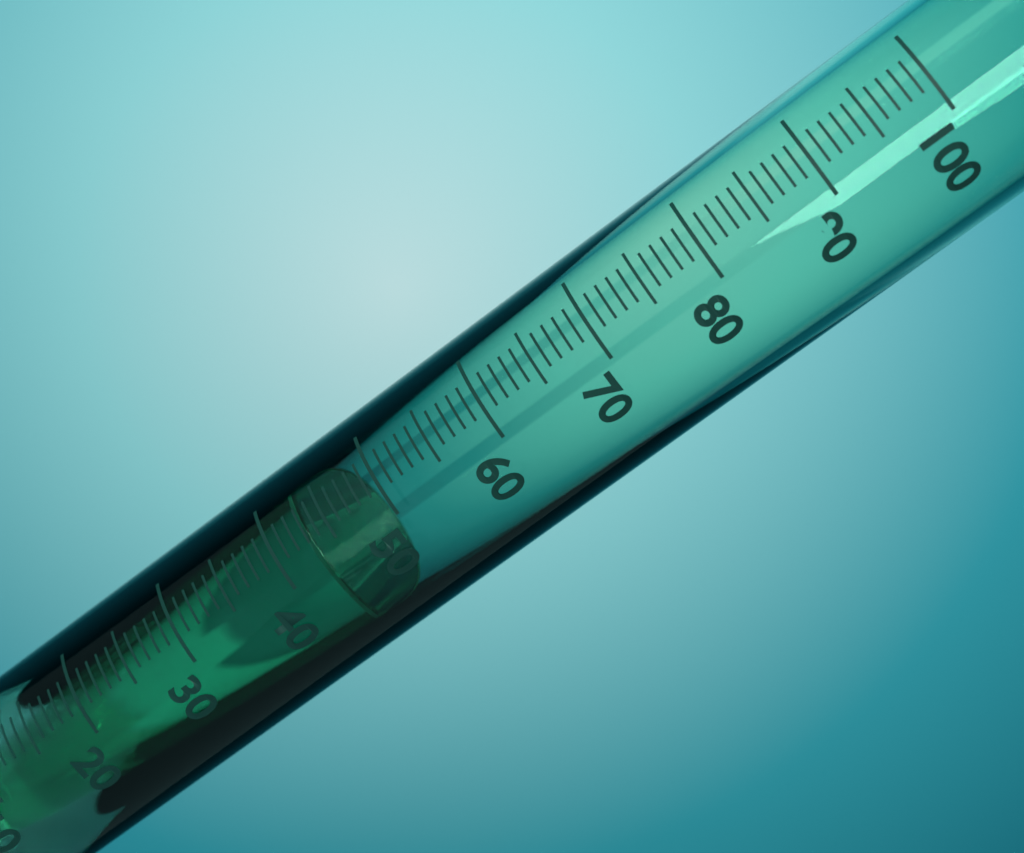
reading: 43 ml
